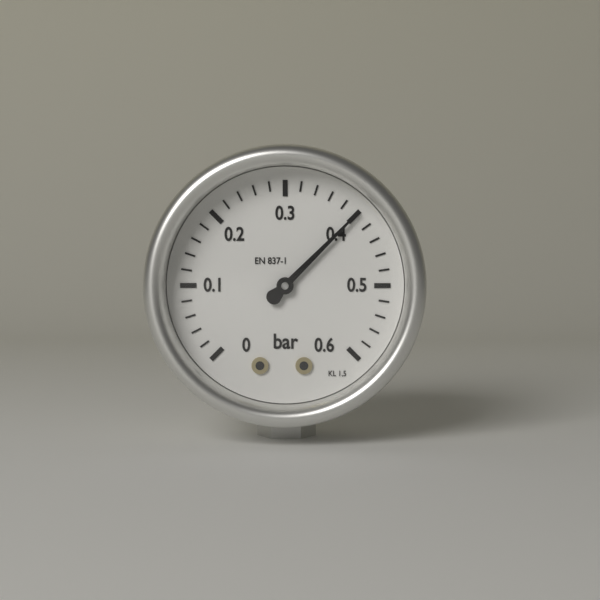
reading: 0.40 bar
